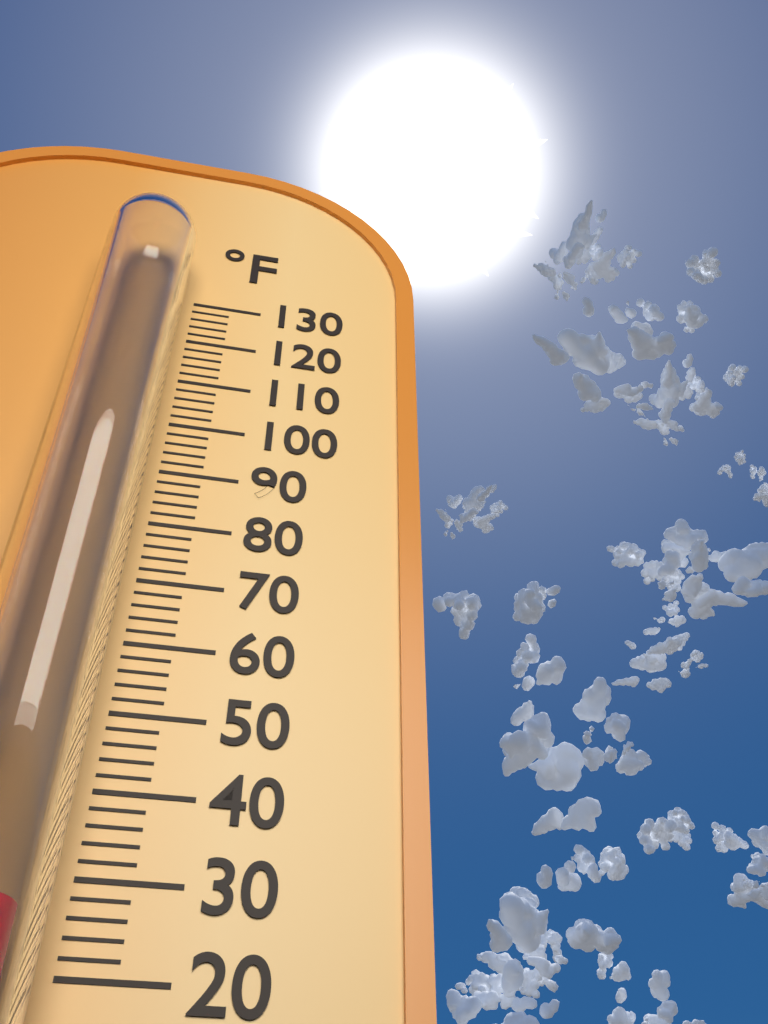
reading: 24 °F
